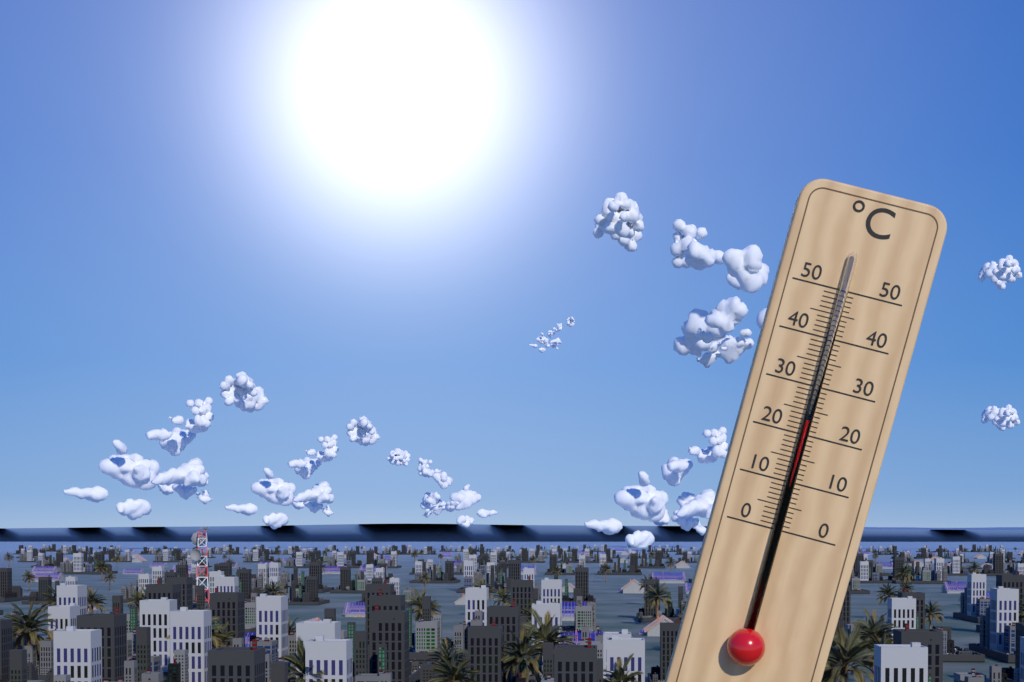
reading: 23 °C
